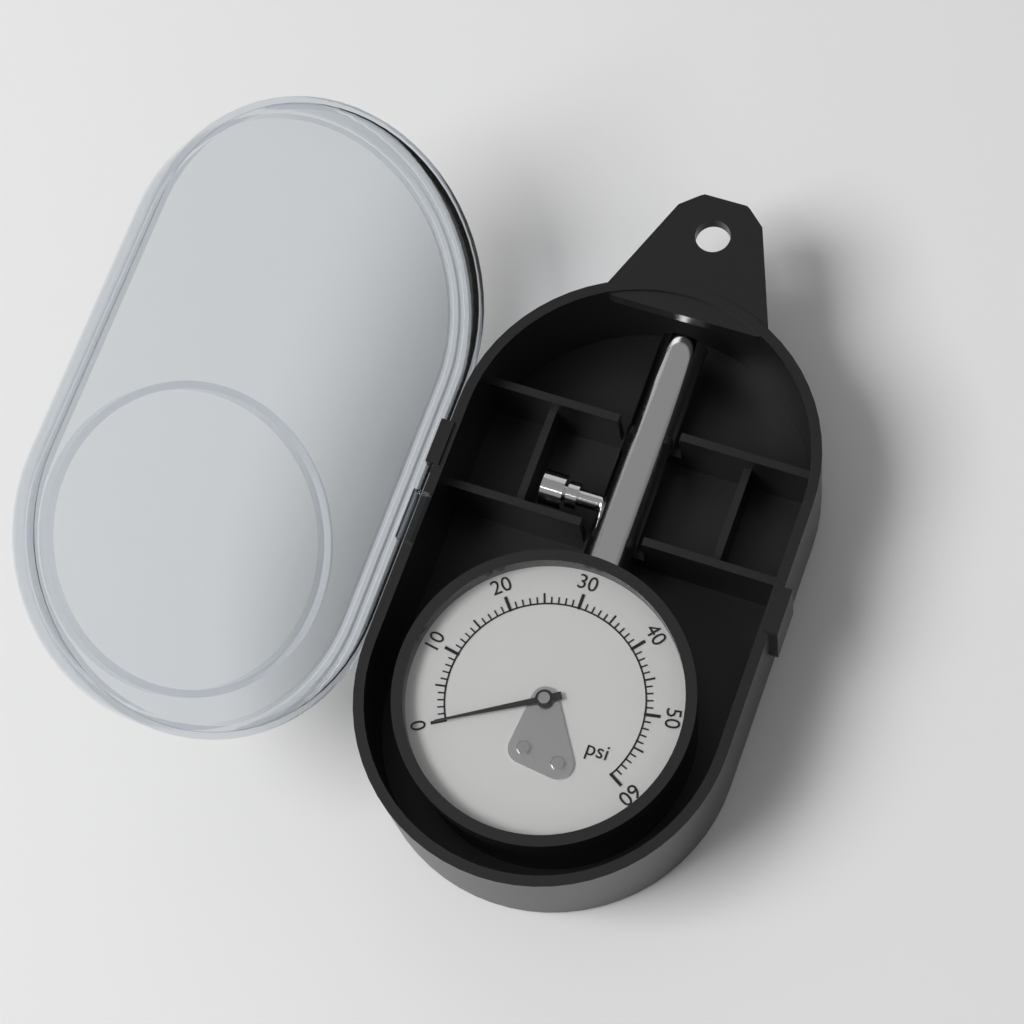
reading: 0 psi
